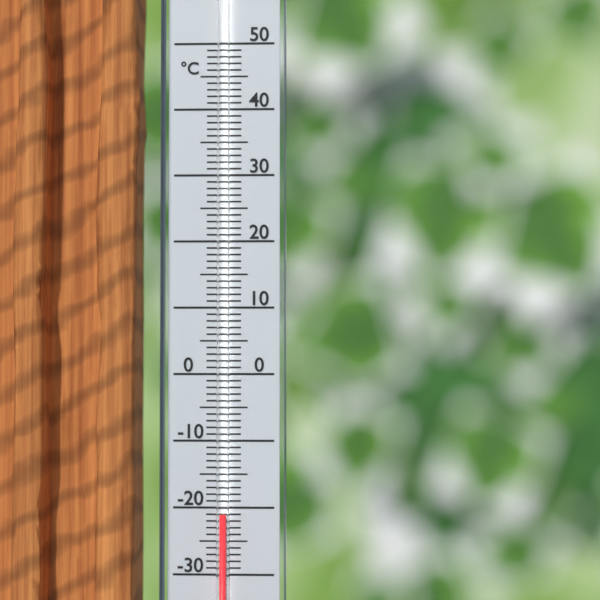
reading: -21 °C
